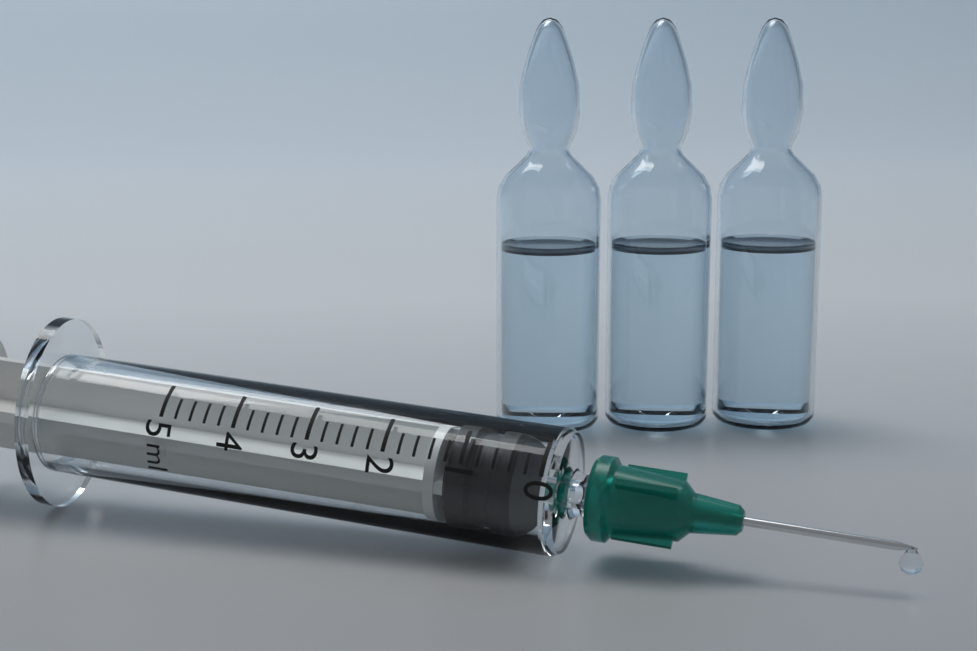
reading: 0.4 ml
